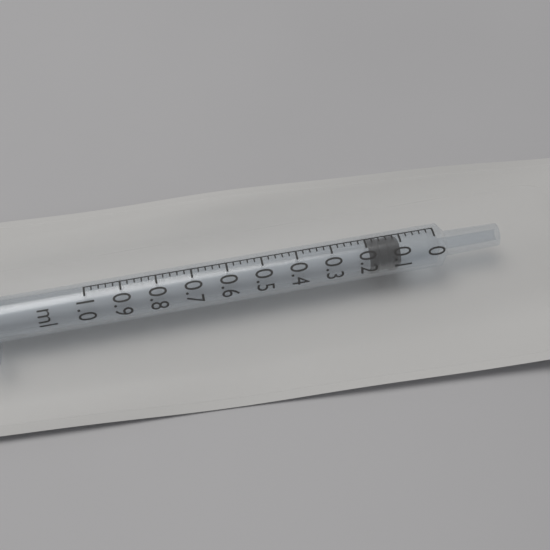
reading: 0.10 ml
